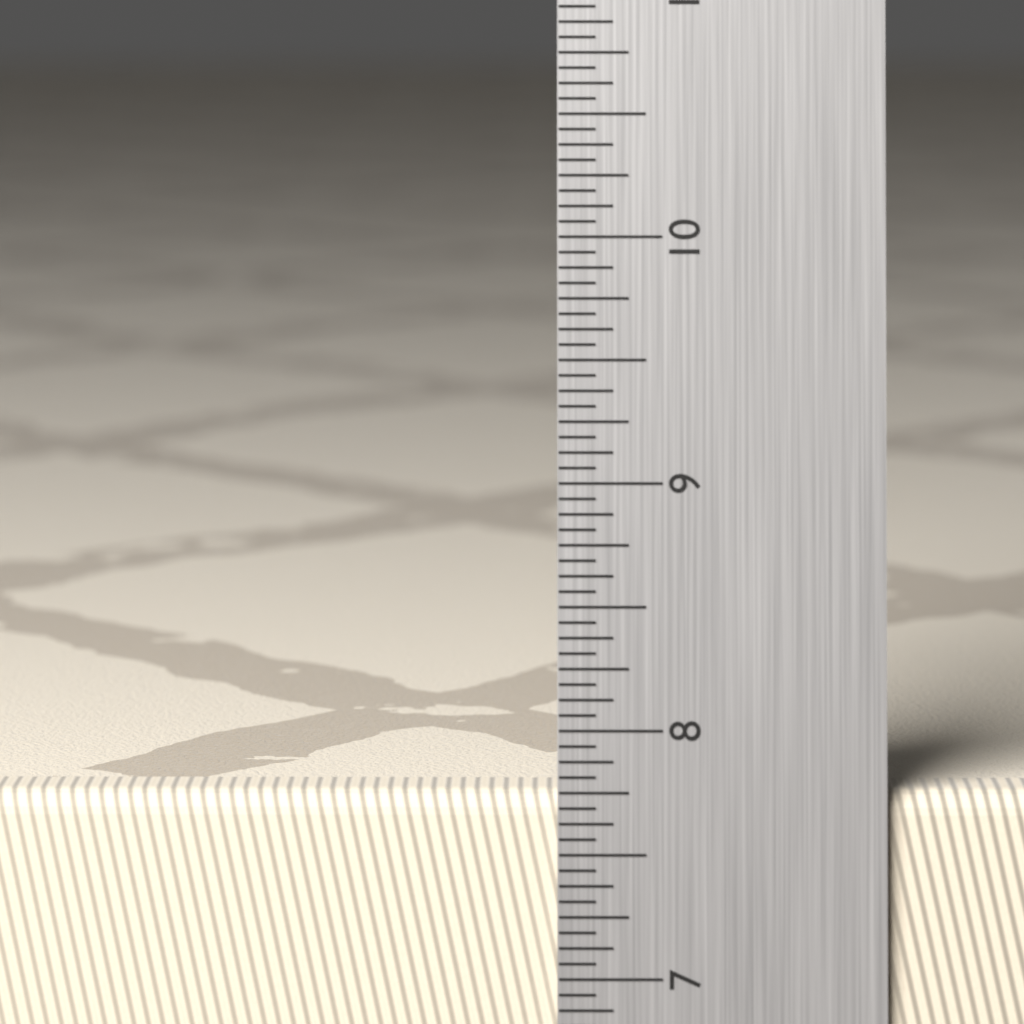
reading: 7.7500 in
